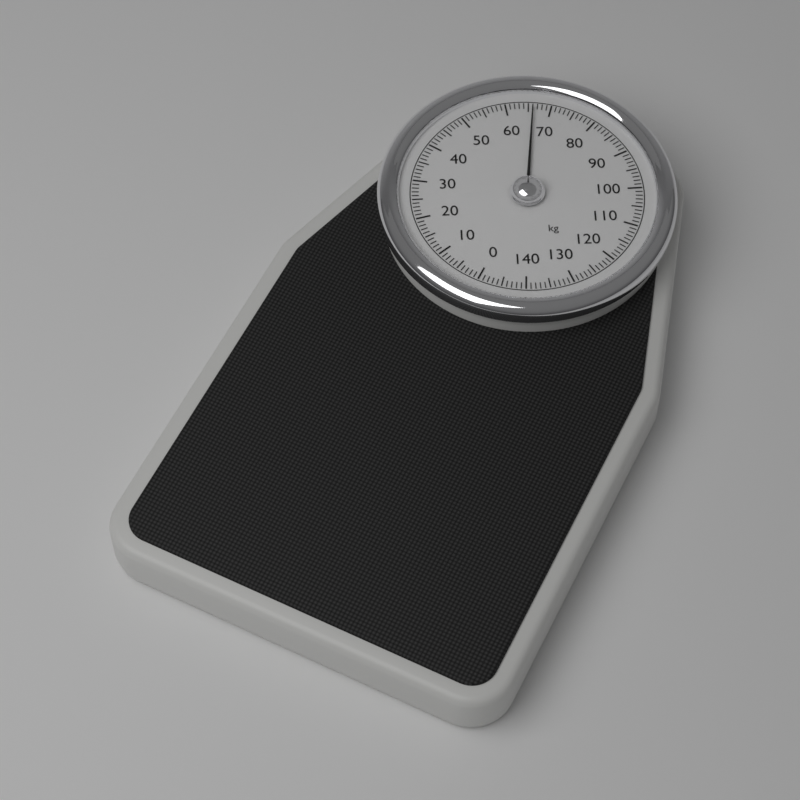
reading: 66 kg
